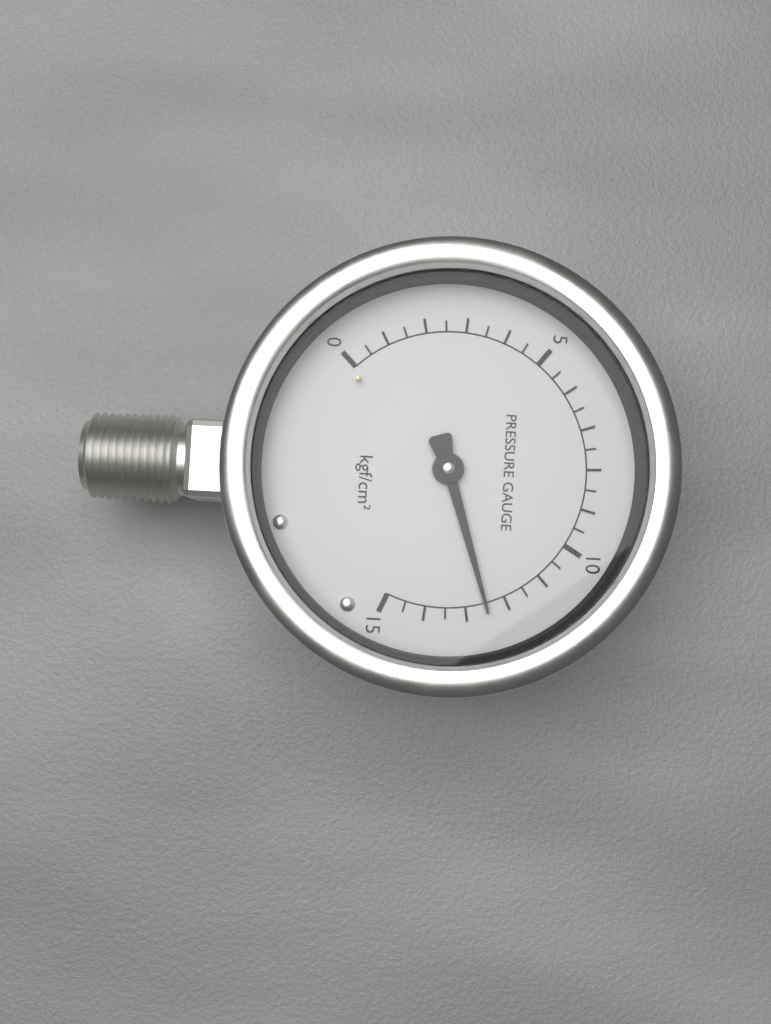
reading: 12.5 kgf/cm²
